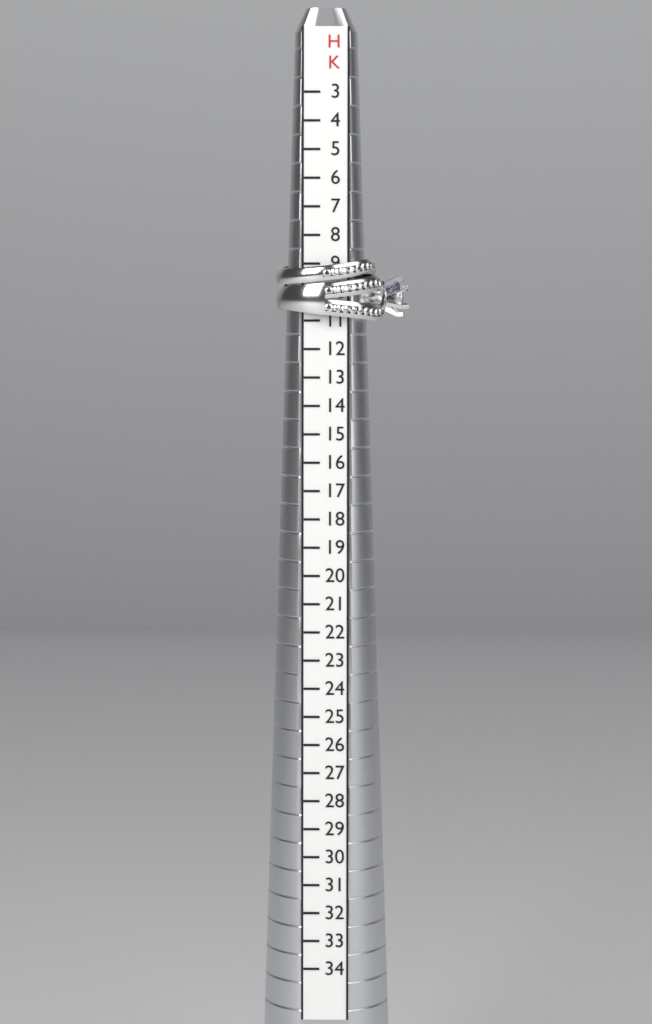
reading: 11 HK
